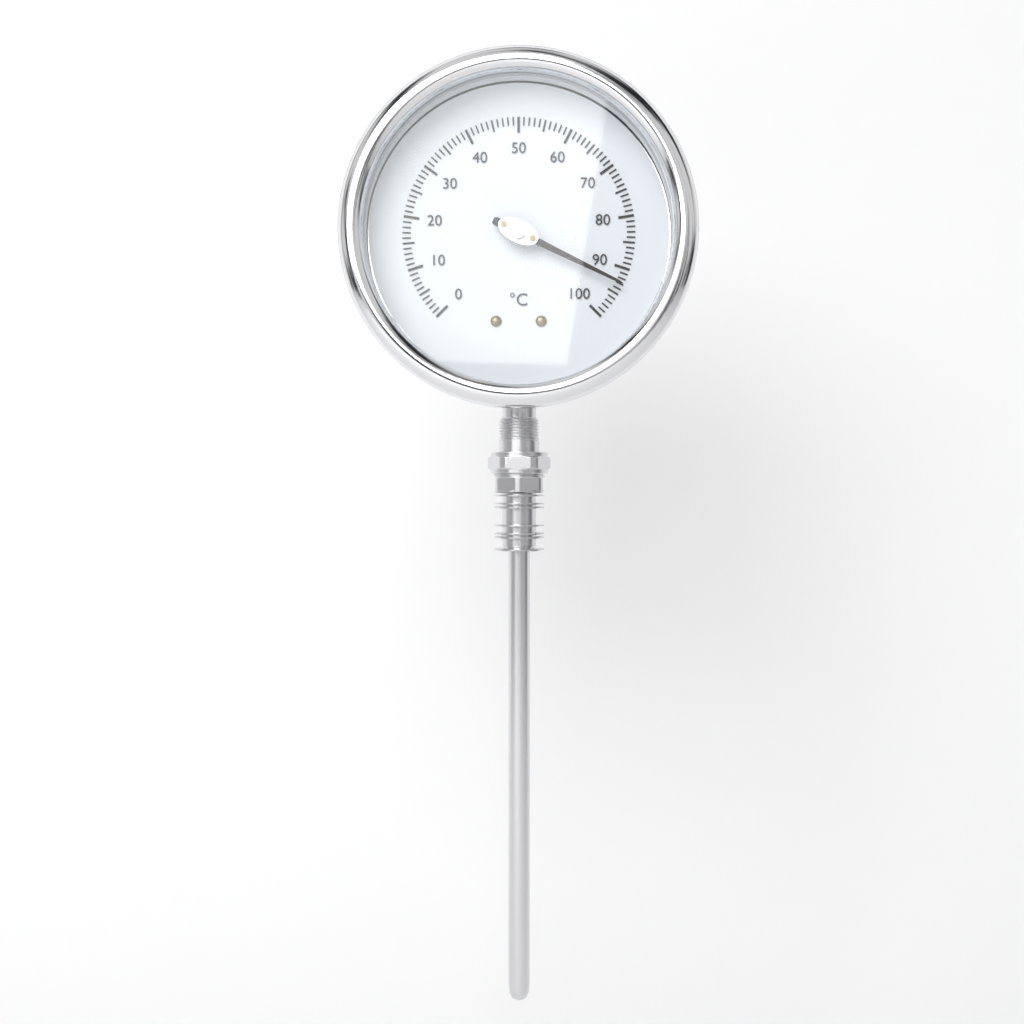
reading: 93 °C
